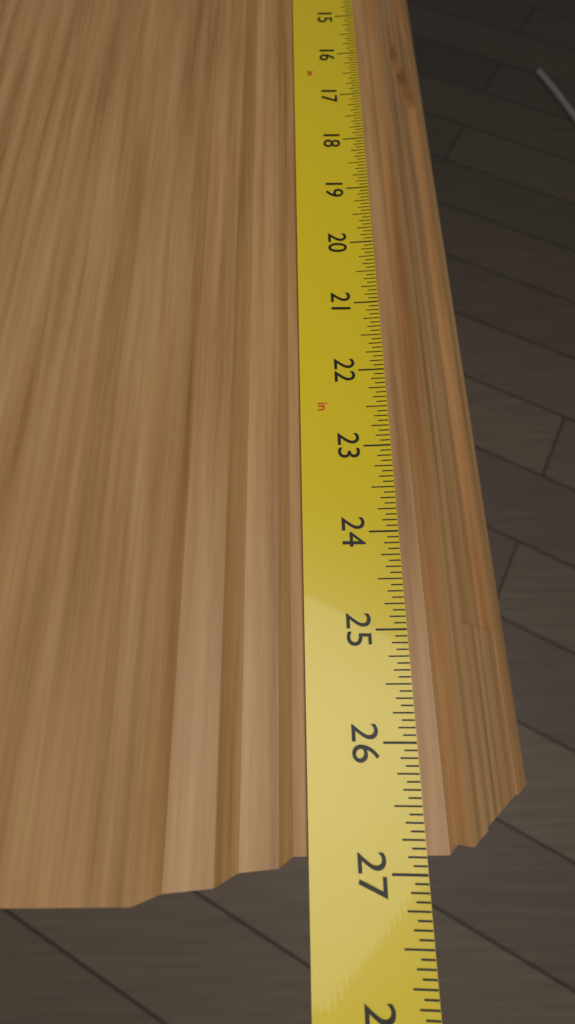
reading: 26.8750 in
